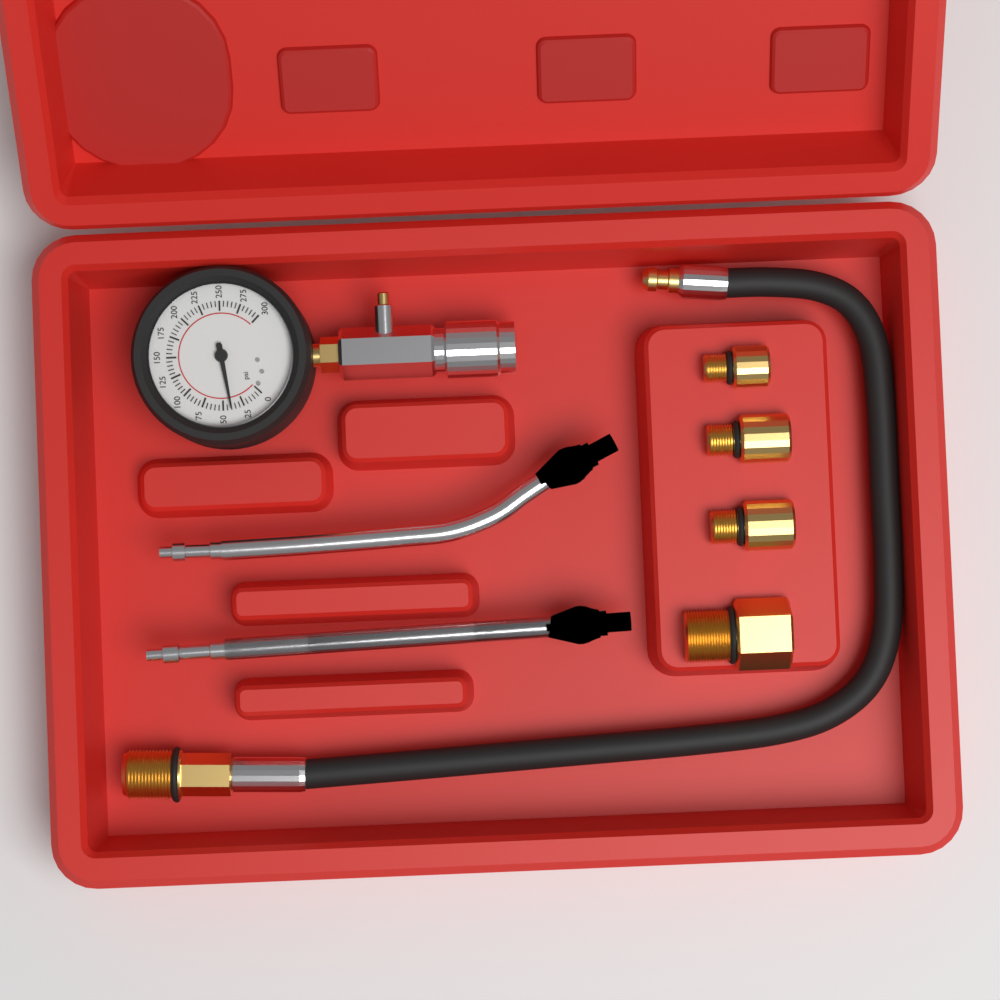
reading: 40 psi
